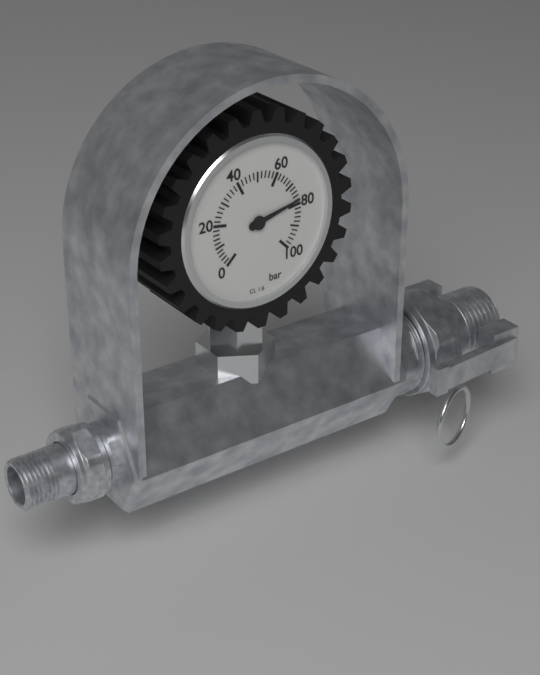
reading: 78 bar
